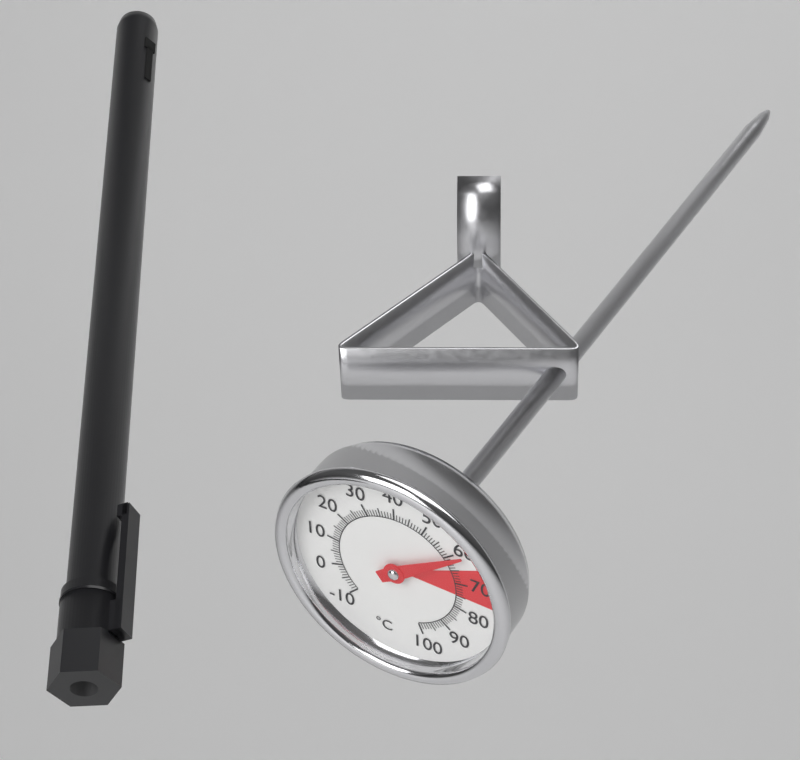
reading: 61 °C
